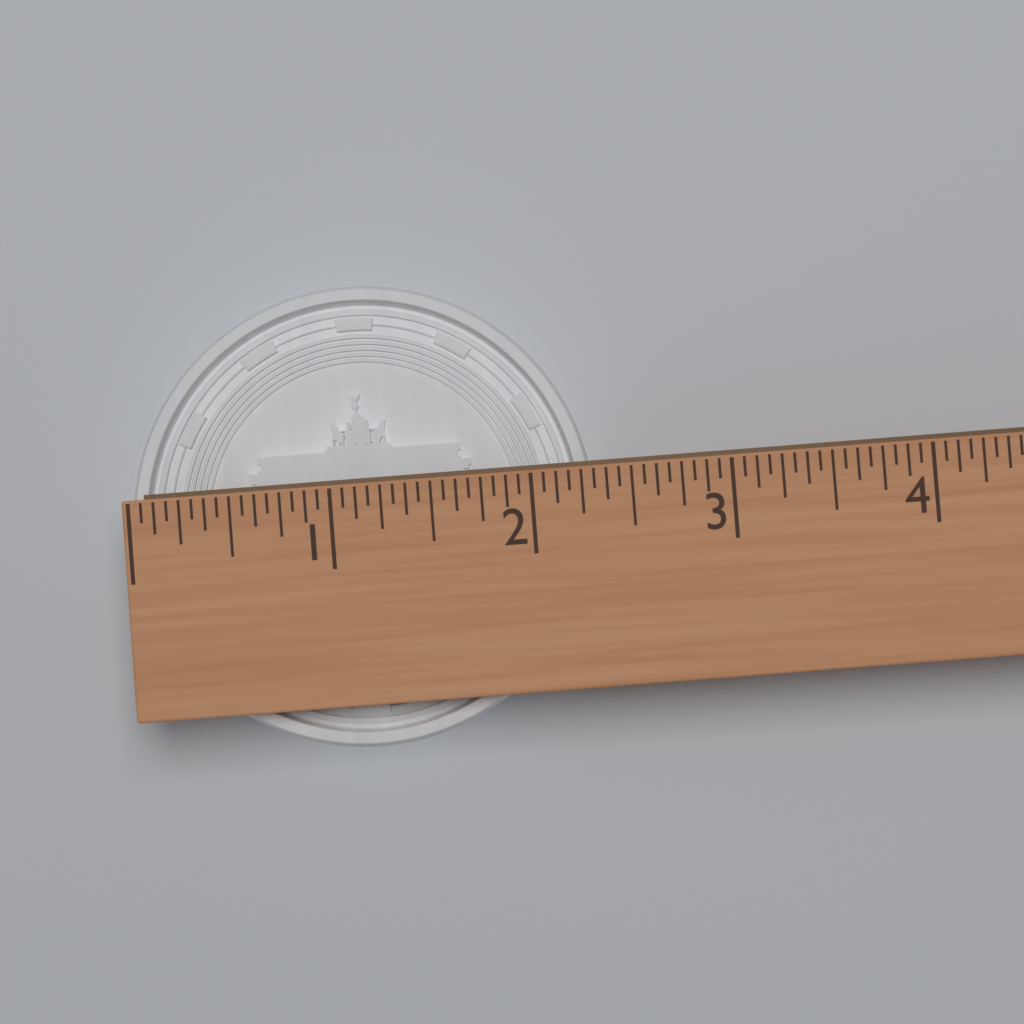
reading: 2.3125 (no unit)
